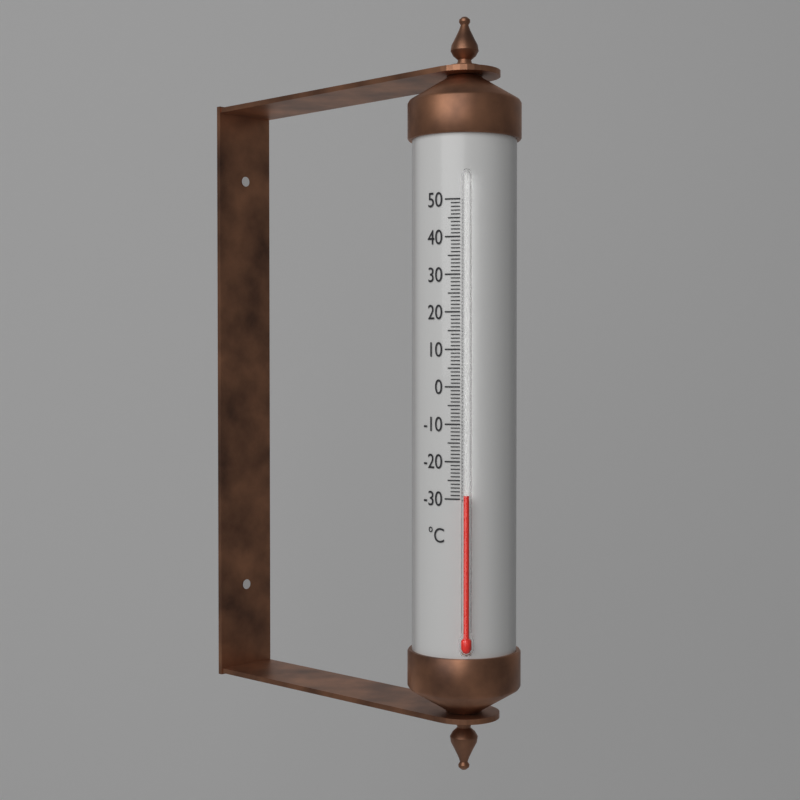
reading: -29 °C
